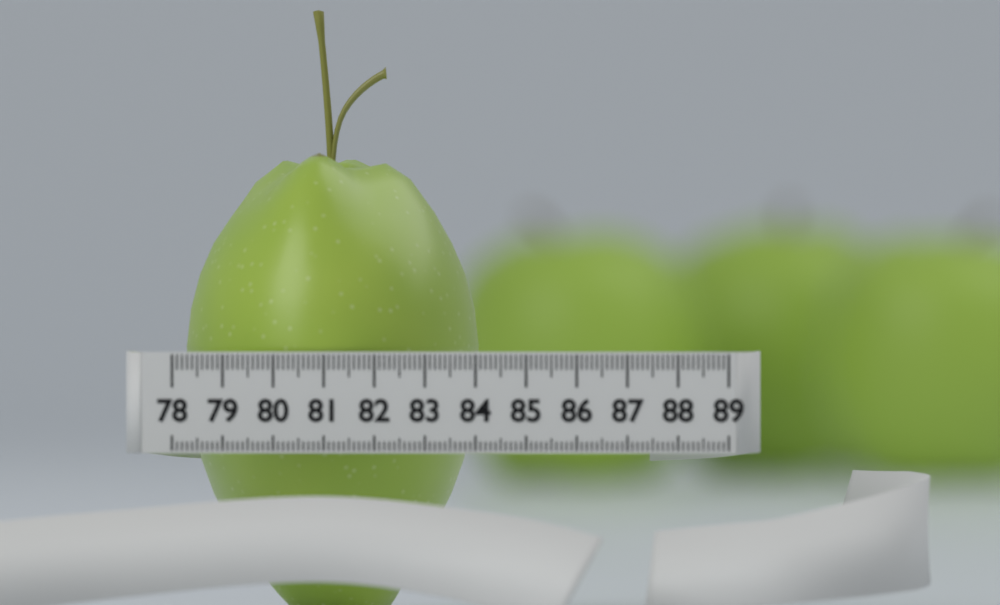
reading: 83.9 (no unit)
